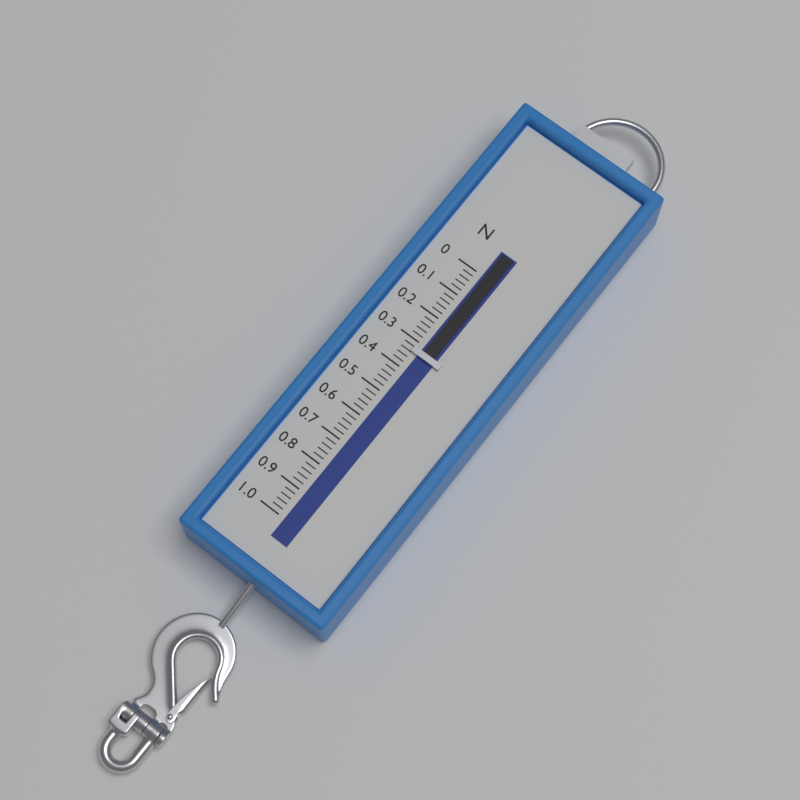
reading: 0.34 N
